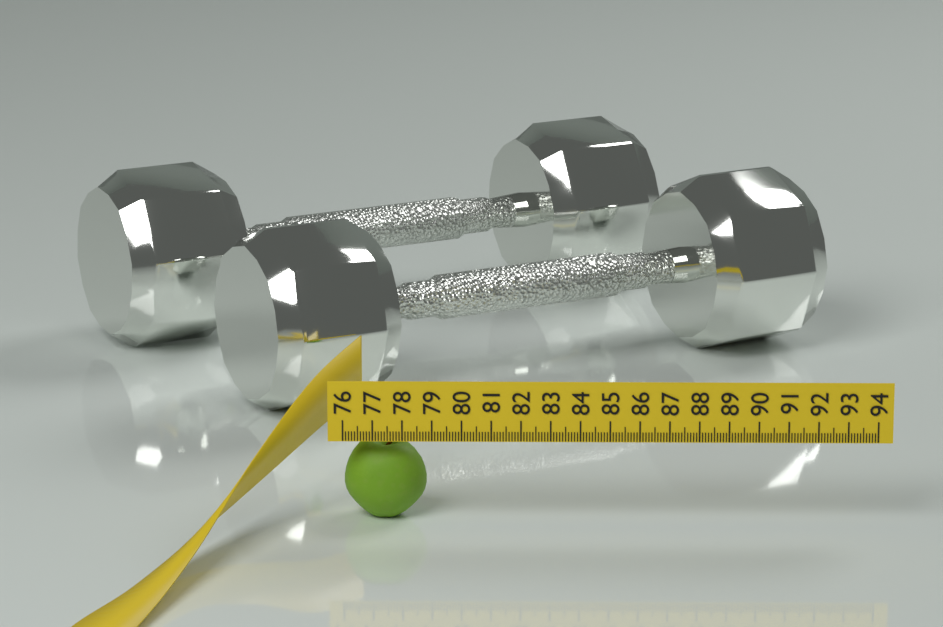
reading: 78.8 (no unit)
